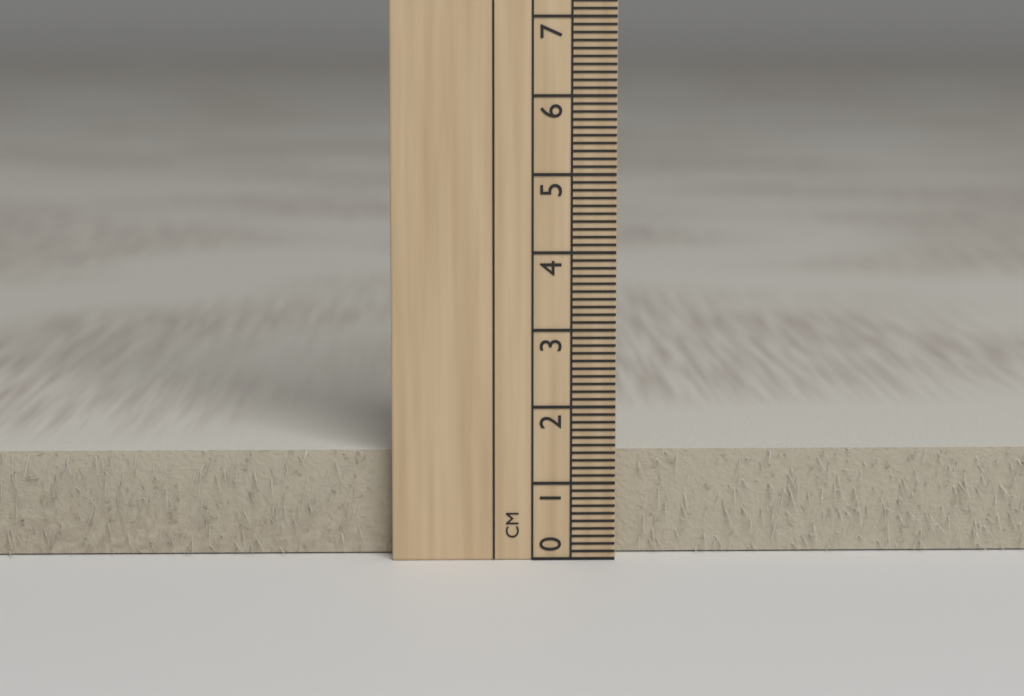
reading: 1.4 cm
